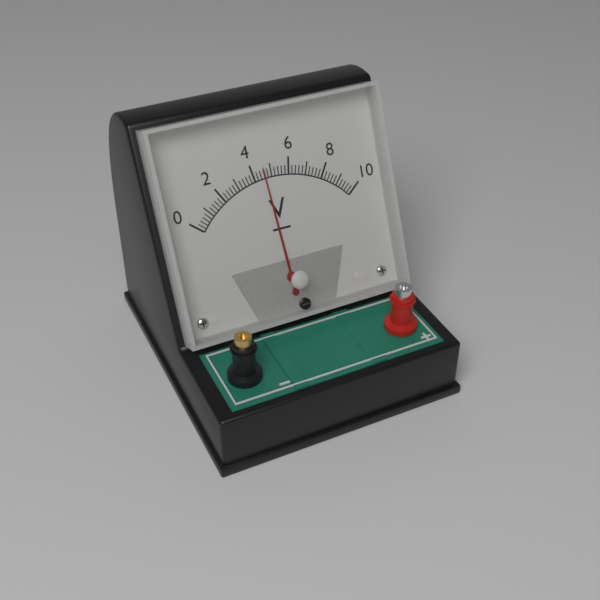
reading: 4.6 V
